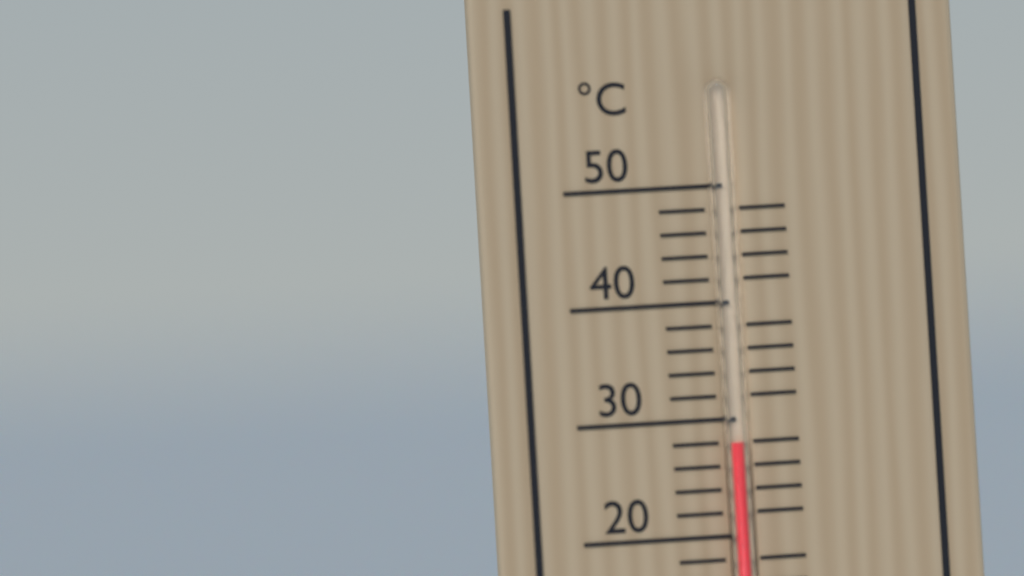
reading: 28 °C
